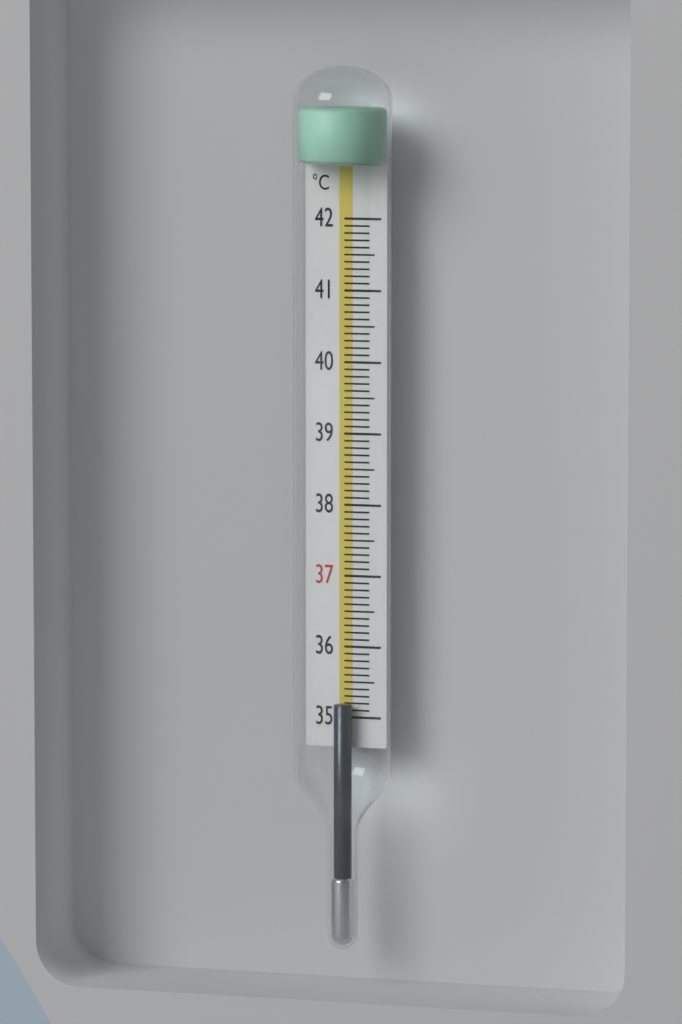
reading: 35.2 °C
